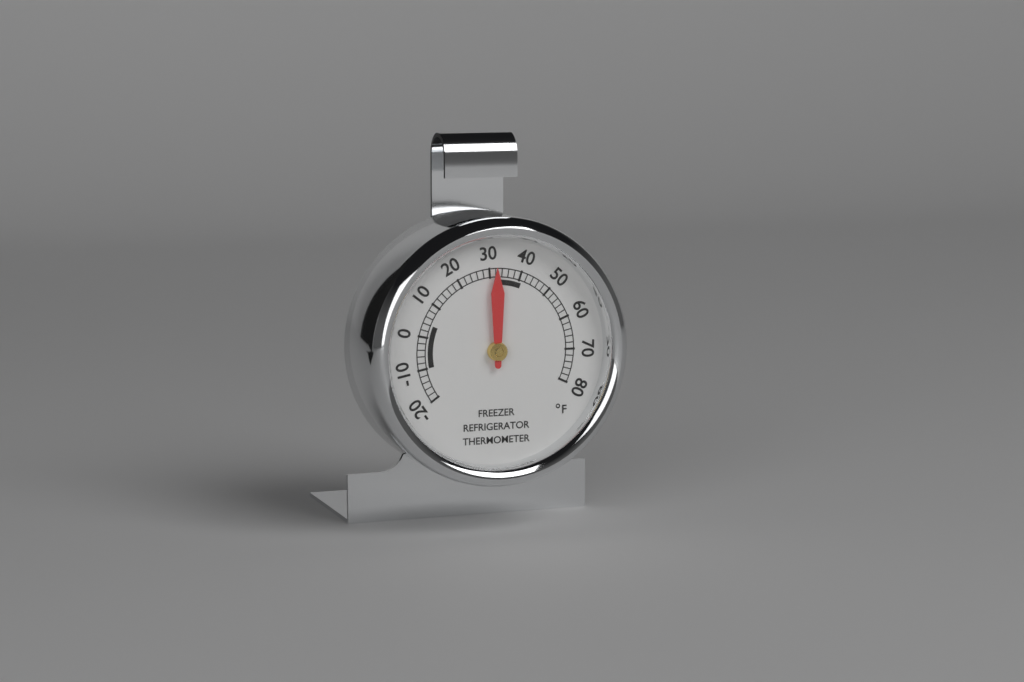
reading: 32 °F
